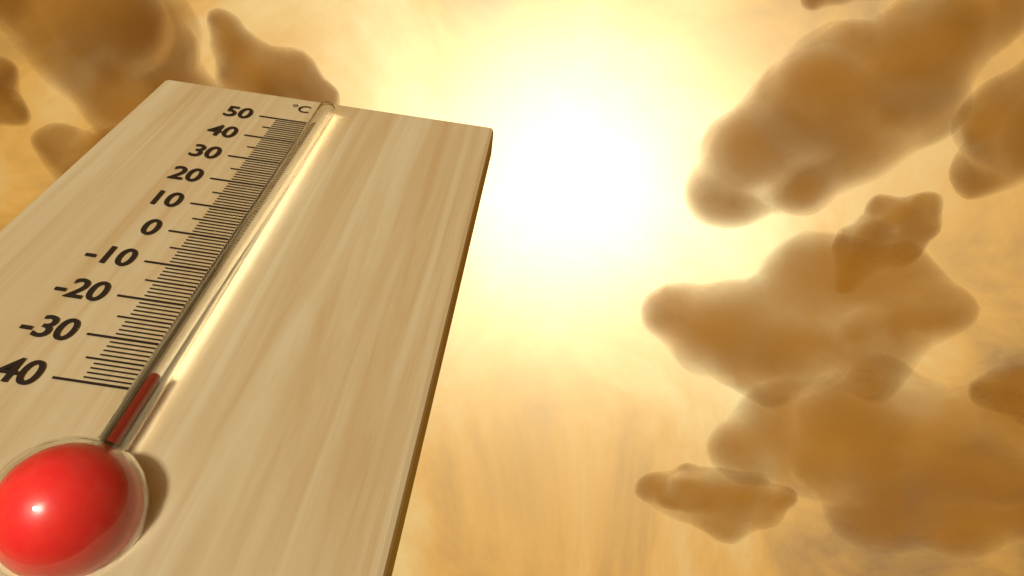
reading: -39 °C
